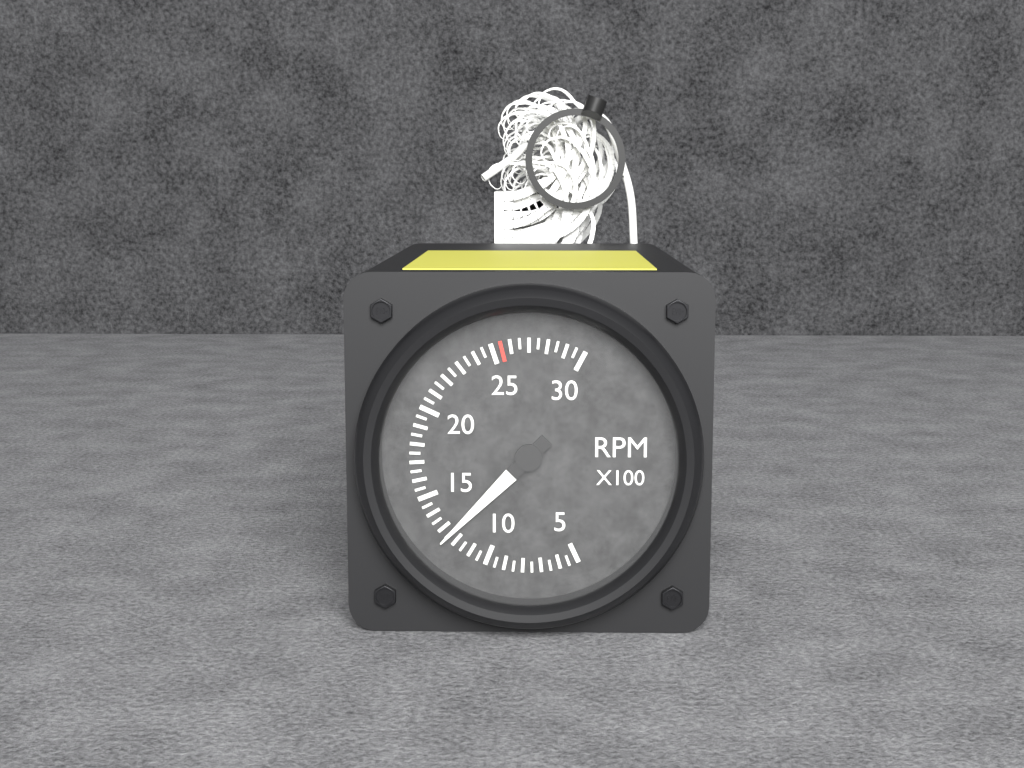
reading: 1250 RPM
